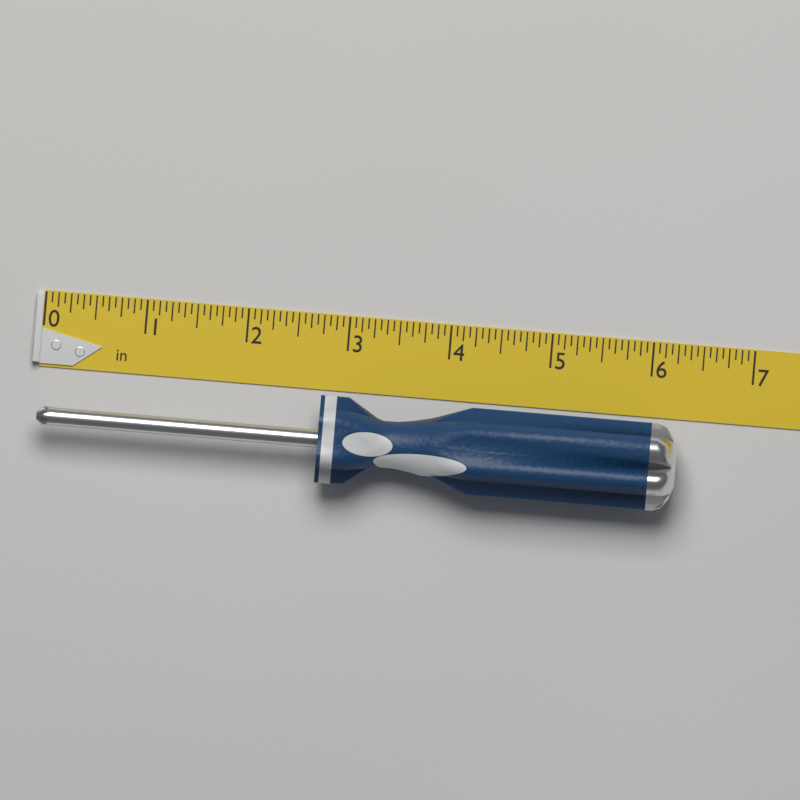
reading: 6.3125 in
